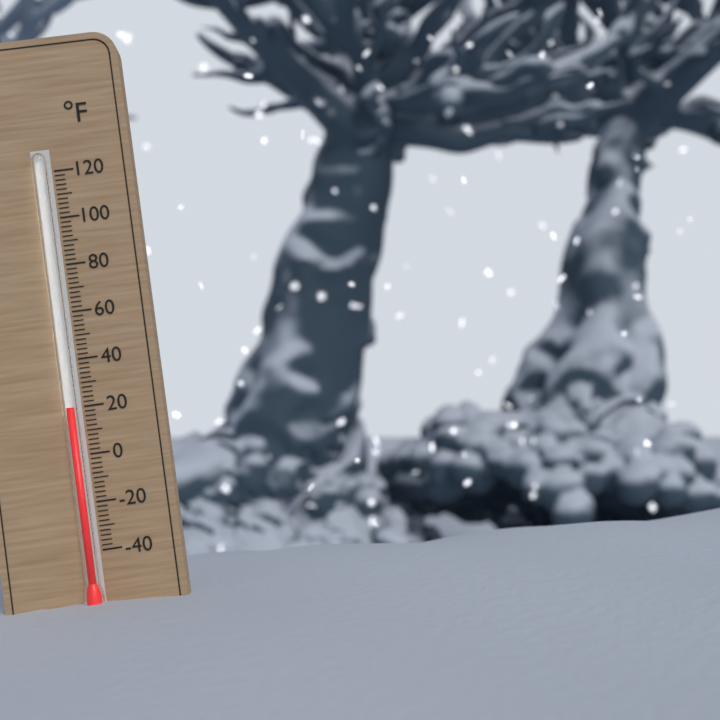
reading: 20 °F
